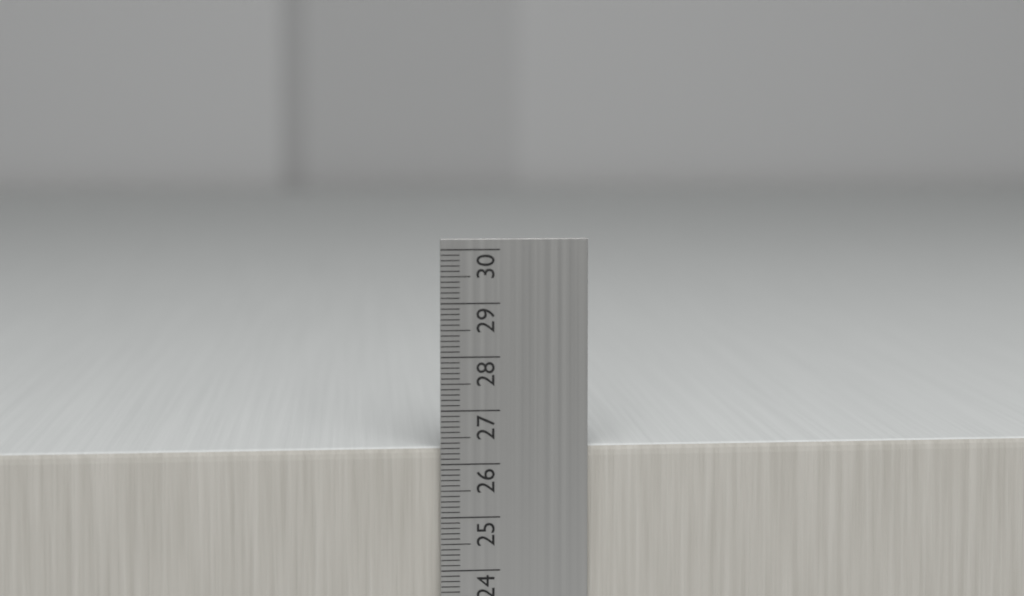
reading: 26.3 cm
